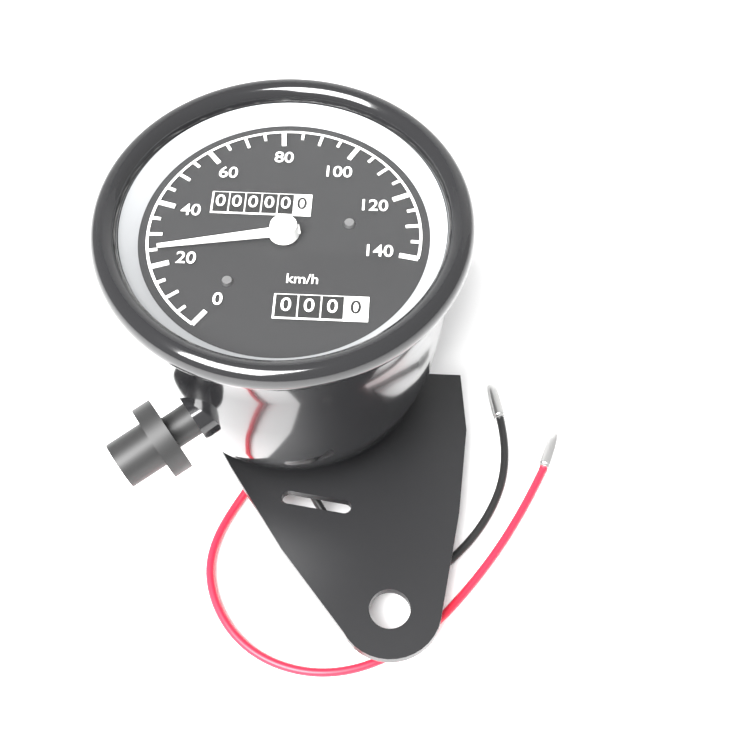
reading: 25 km/h
